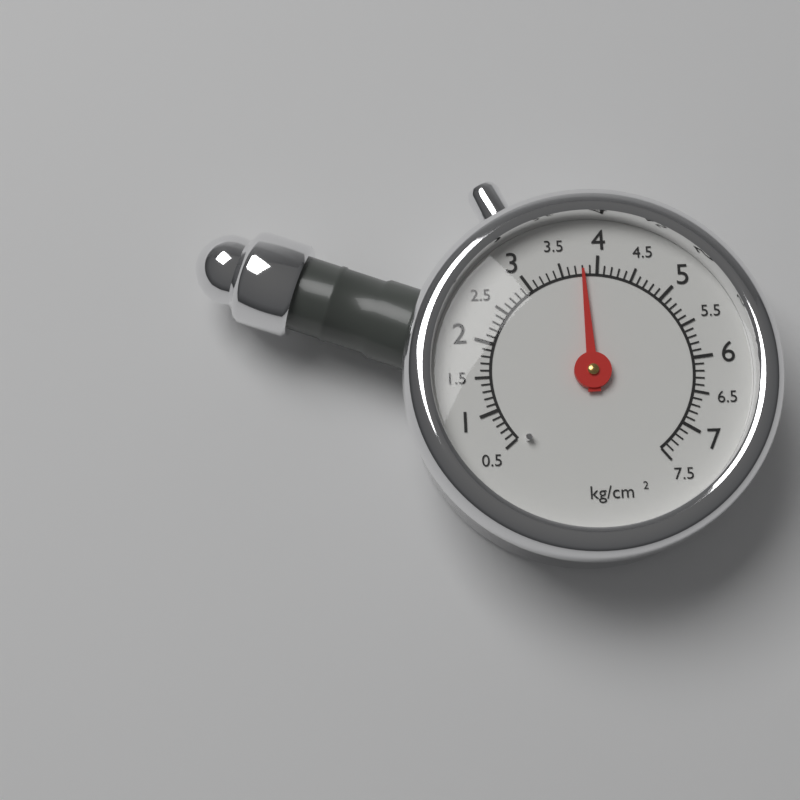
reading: 3.8 kg/cm²
